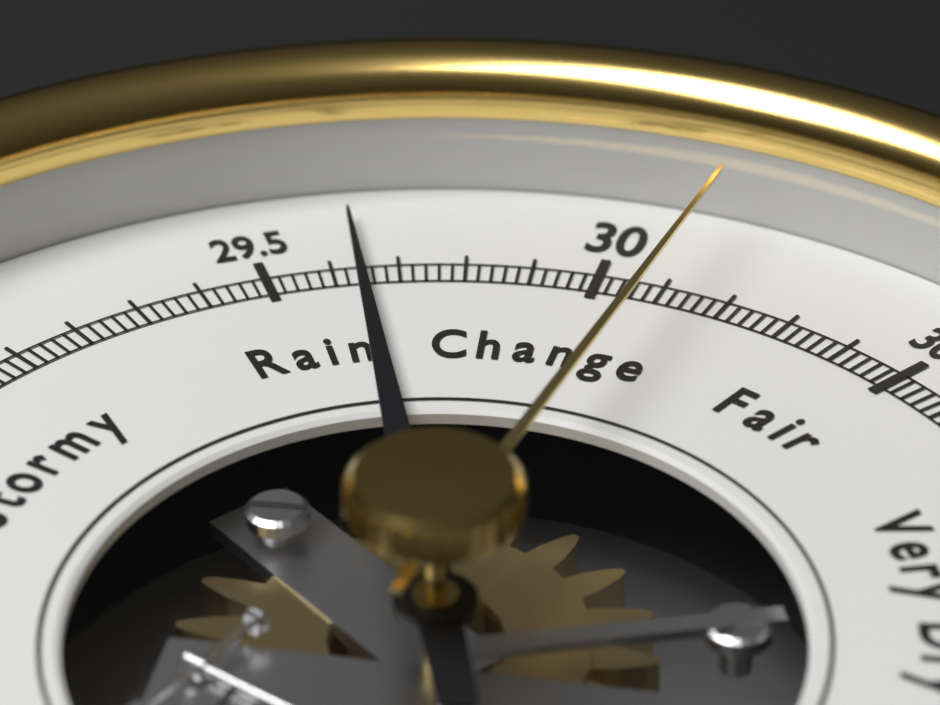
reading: 29.64 inHg
